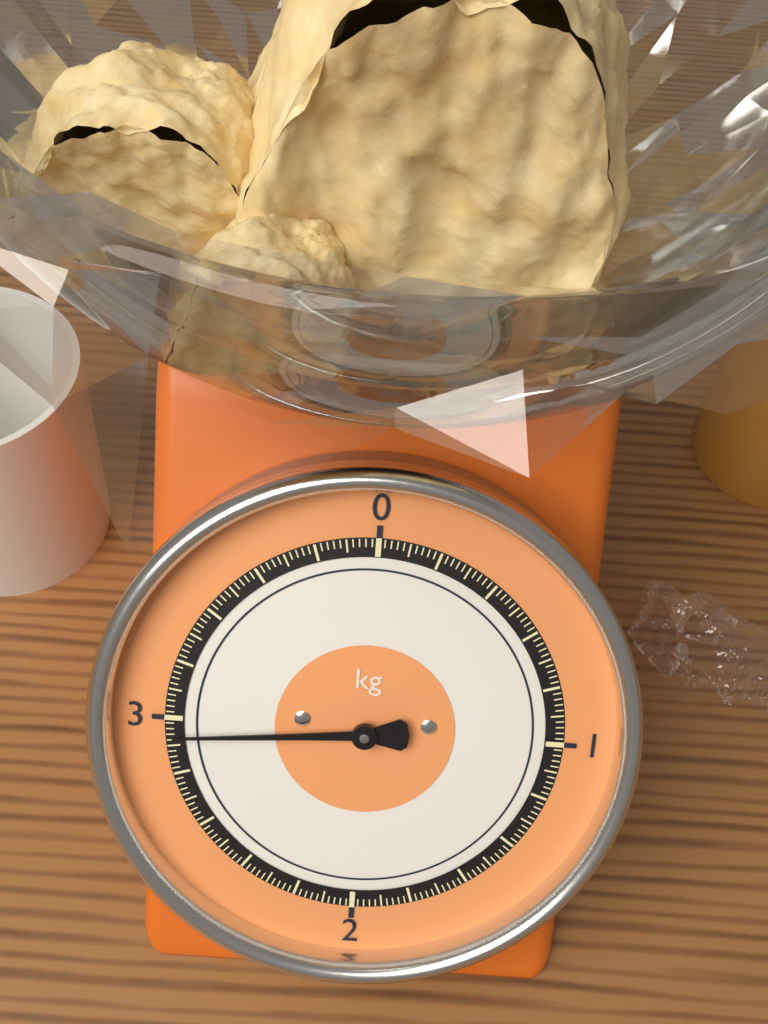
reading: 2.94 kg
